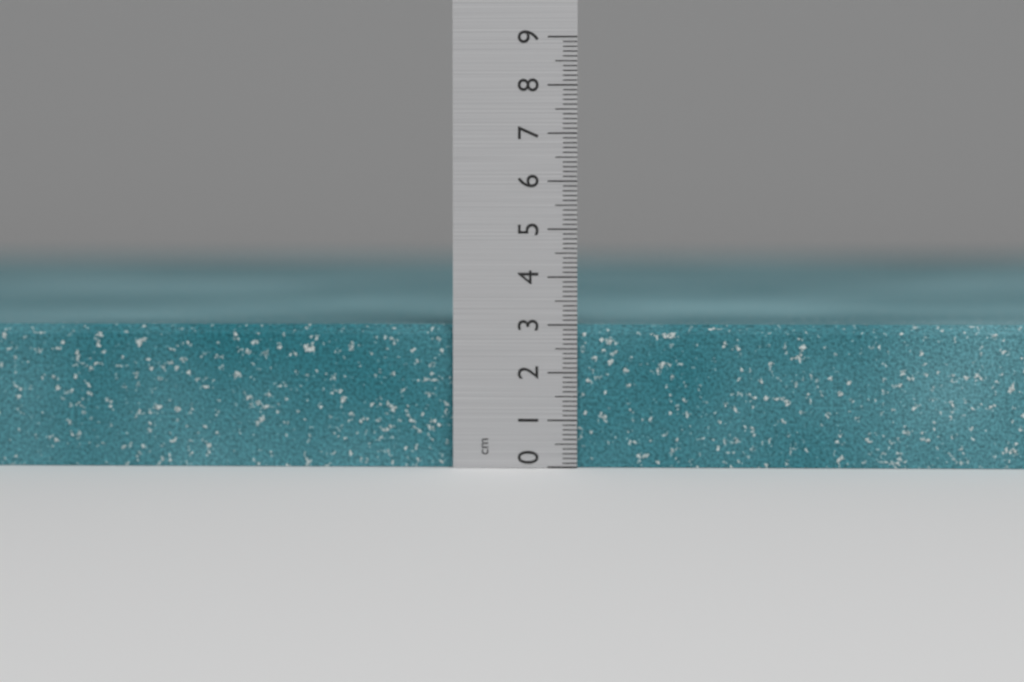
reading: 3.0 cm
